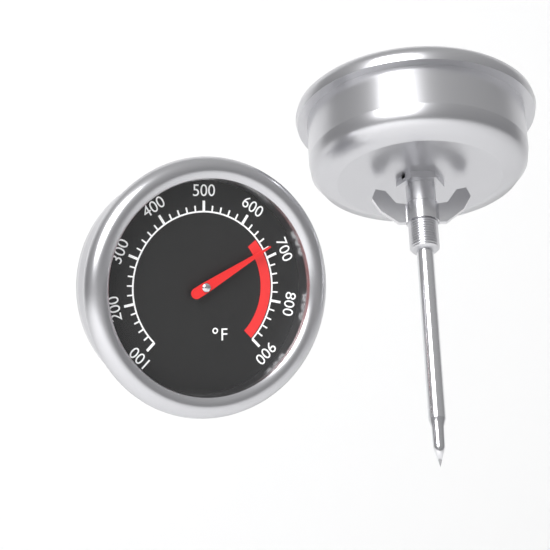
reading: 680 °F
